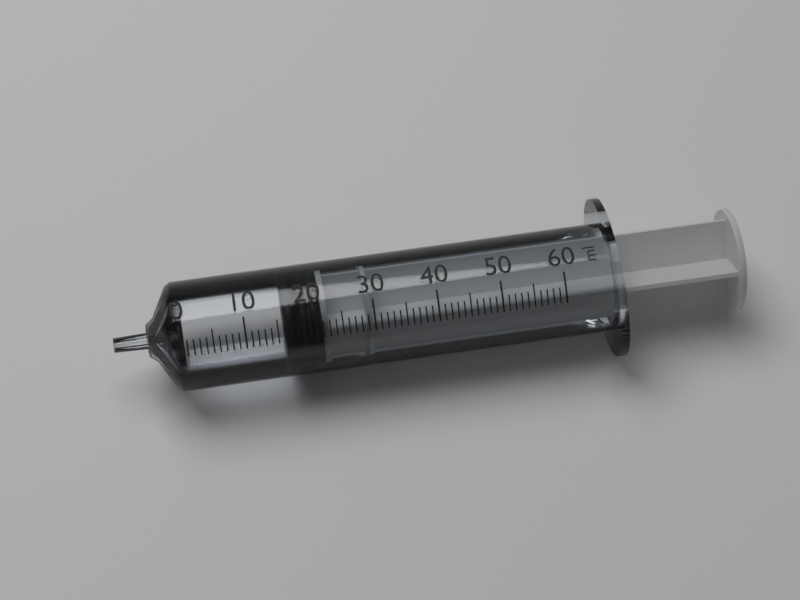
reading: 16 ml
